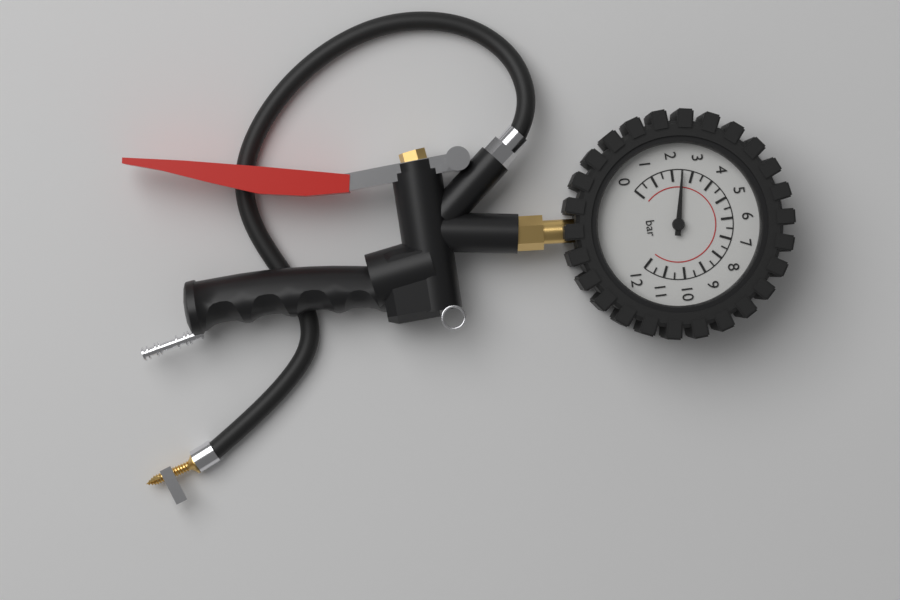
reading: 2.5 bar
